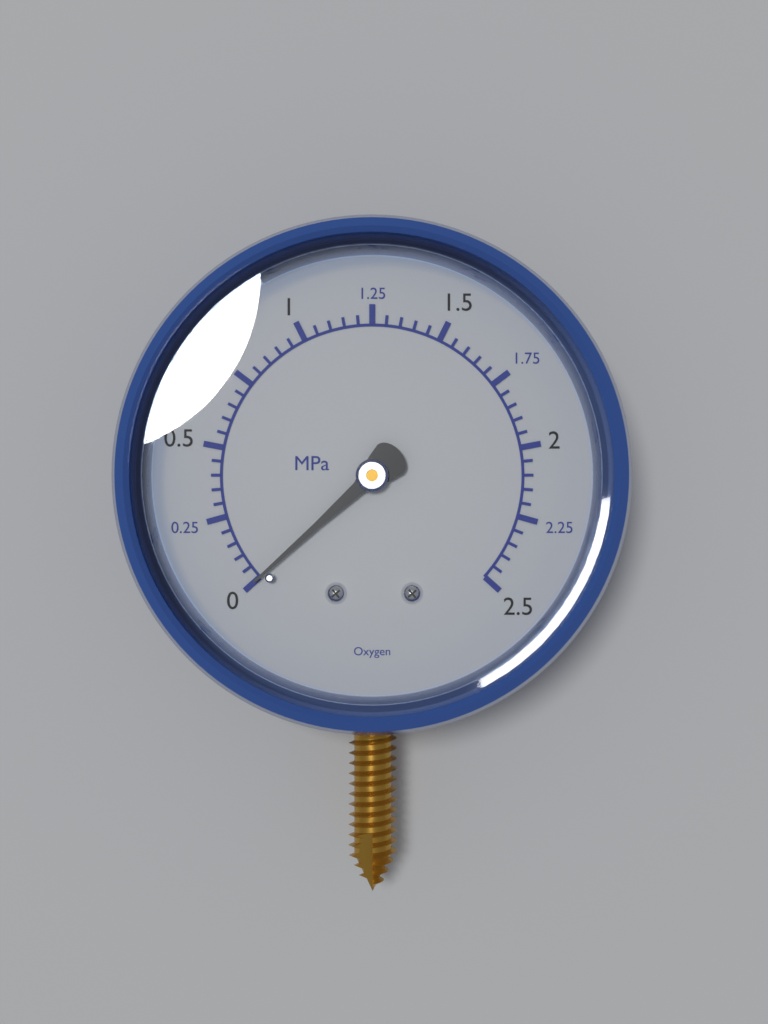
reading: 0.00 MPa
